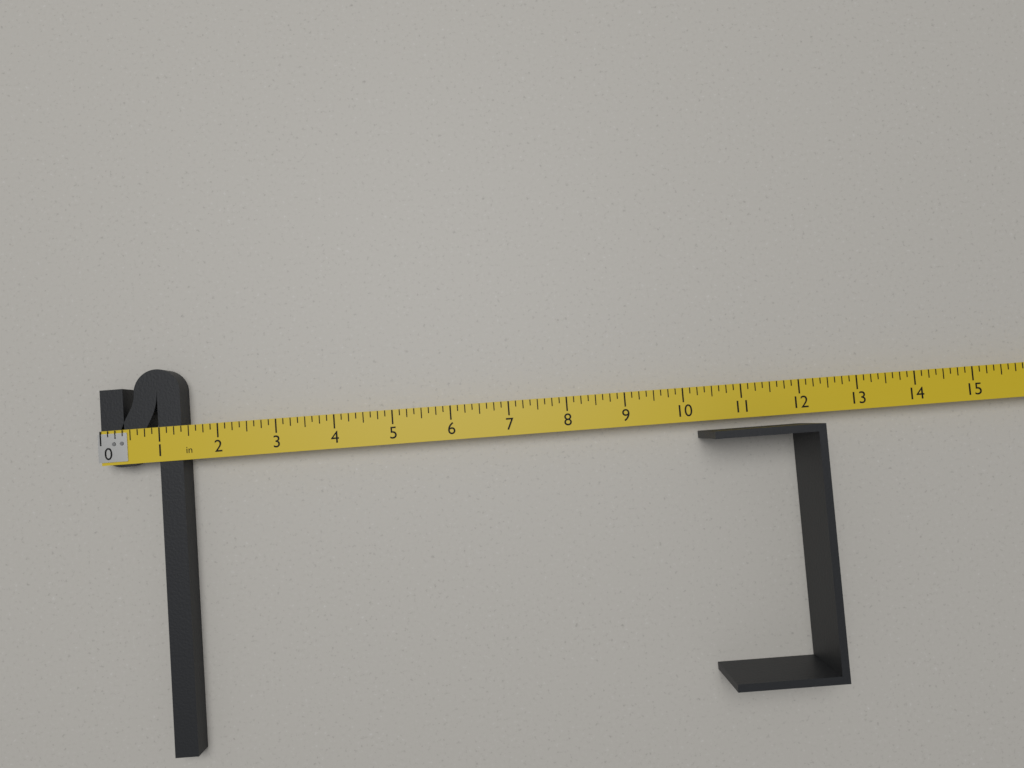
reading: 1.375 in
